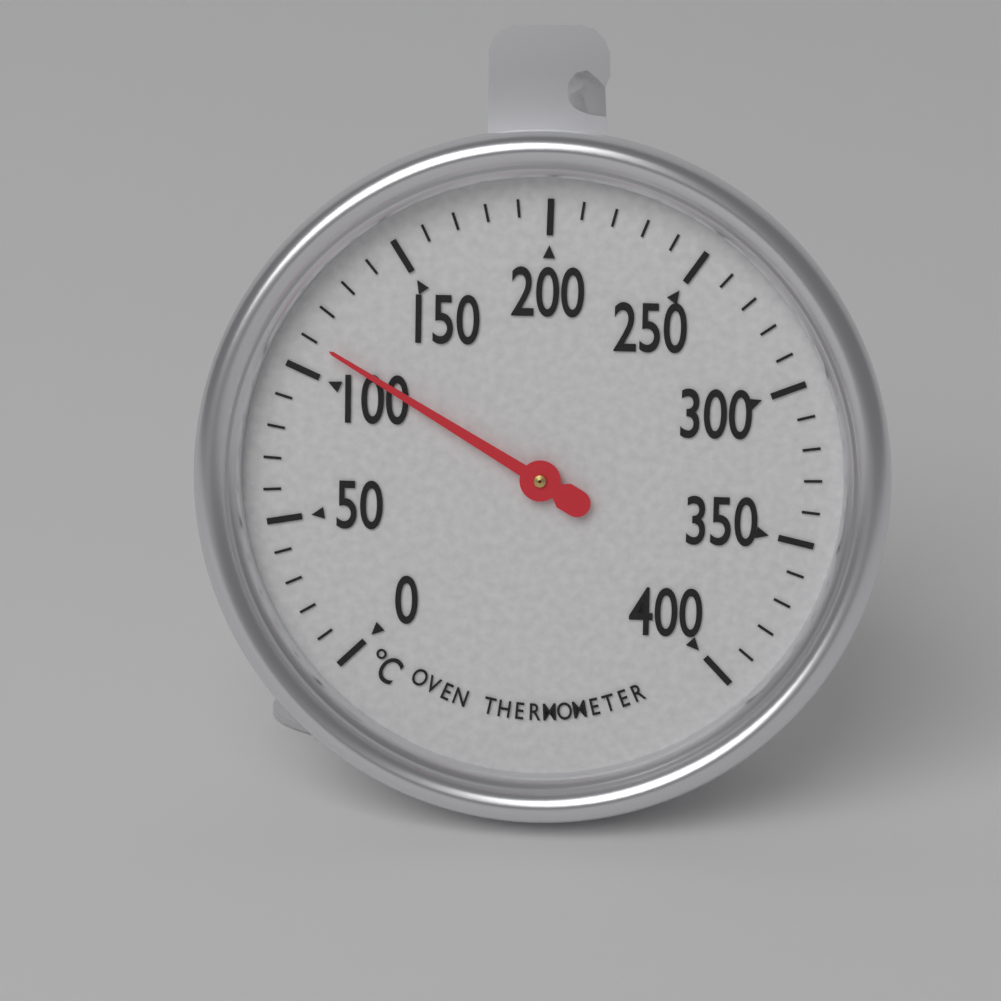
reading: 110 °C
